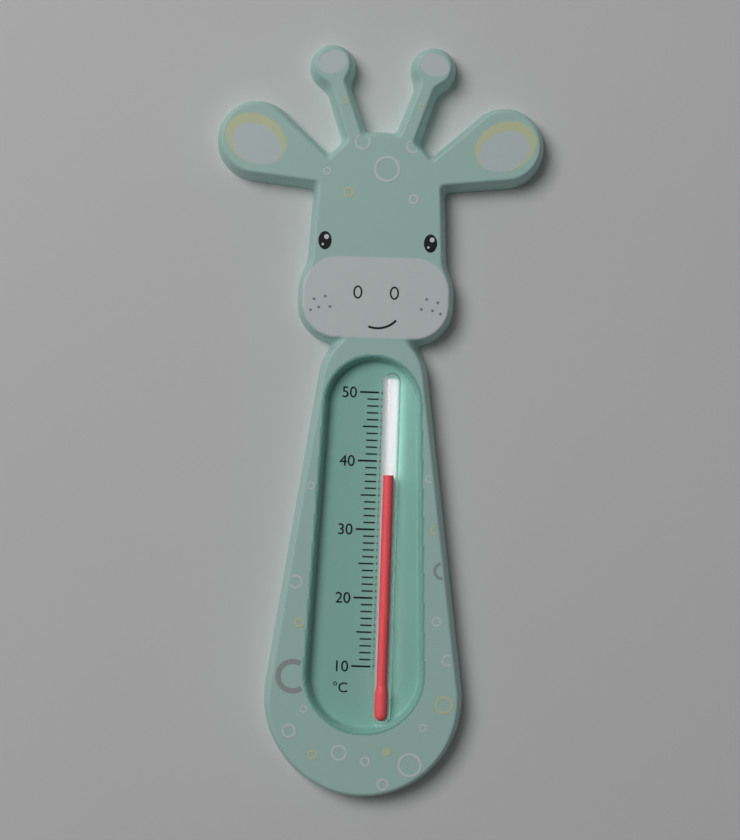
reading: 38 °C
